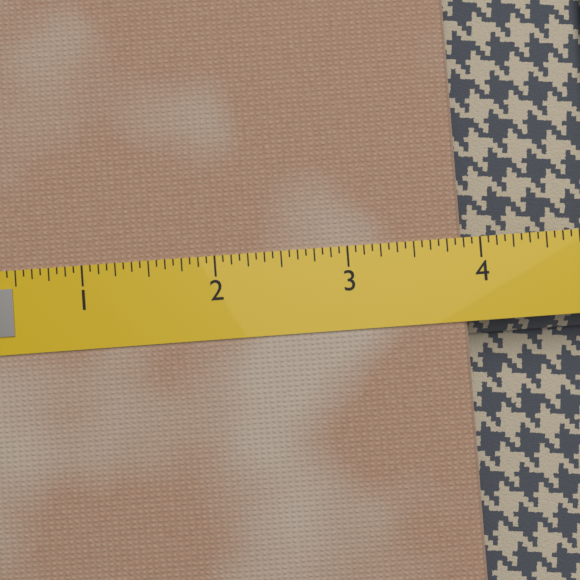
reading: 3.8750 (no unit)
